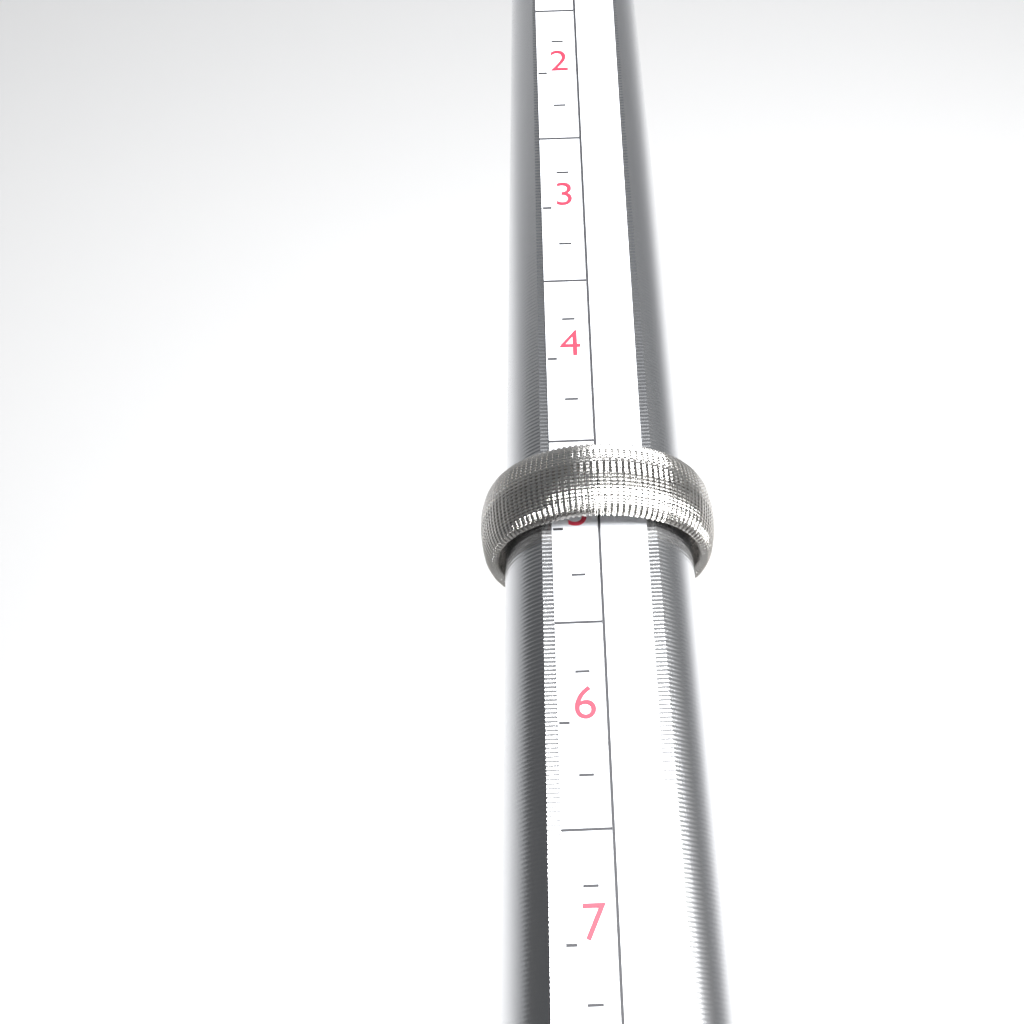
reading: 5.00 (no unit)
